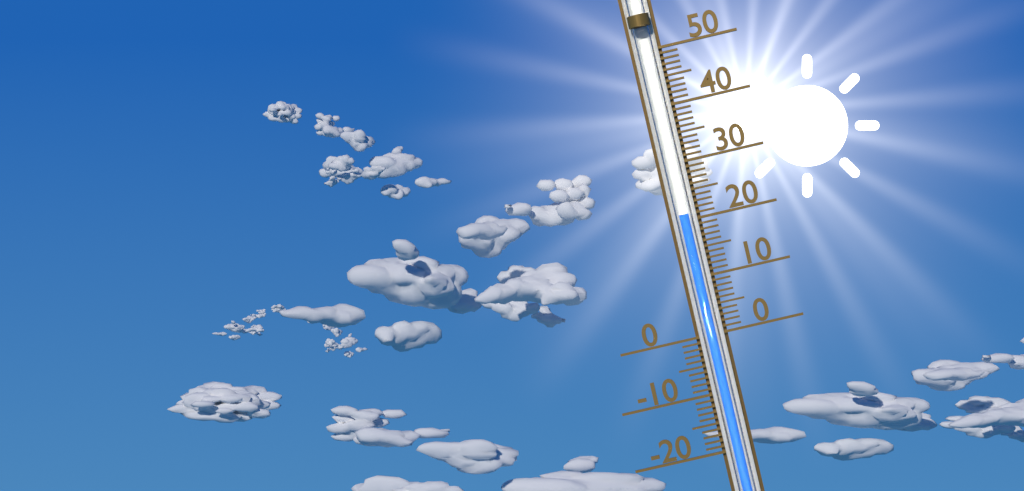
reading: 21 (no unit)
